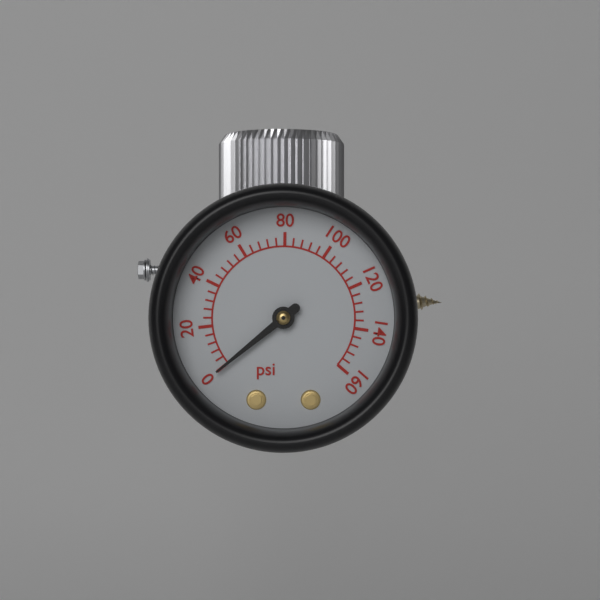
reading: 0 psi
